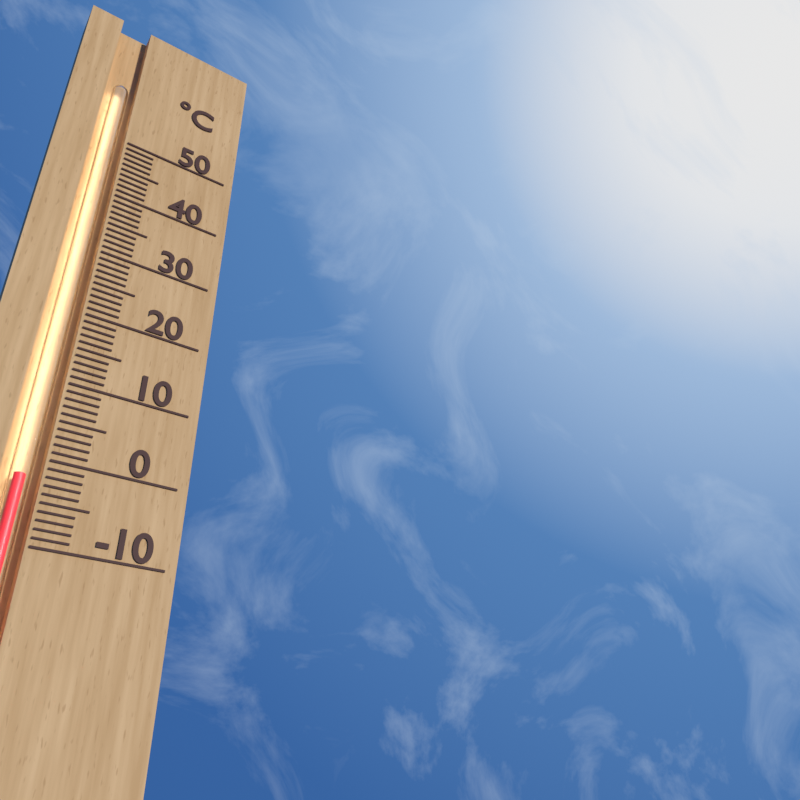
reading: -2 °C
